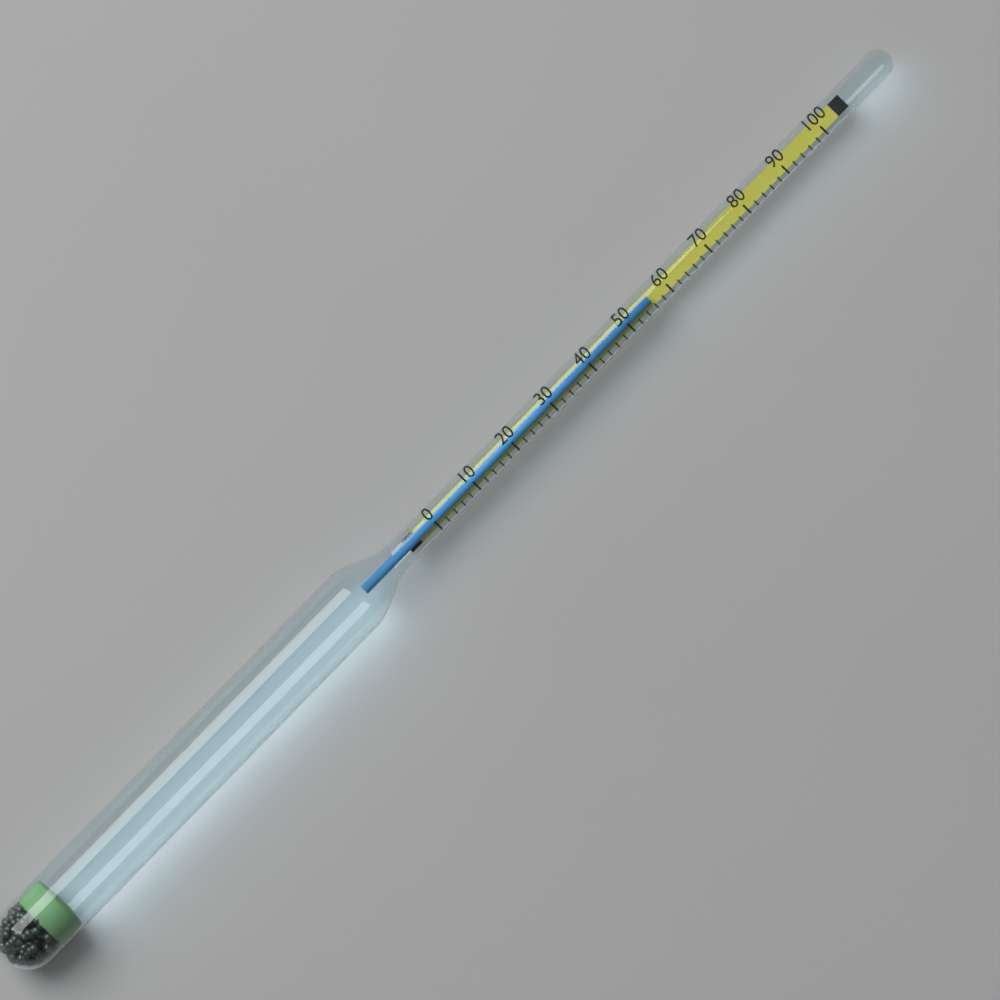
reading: 56 (no unit)
